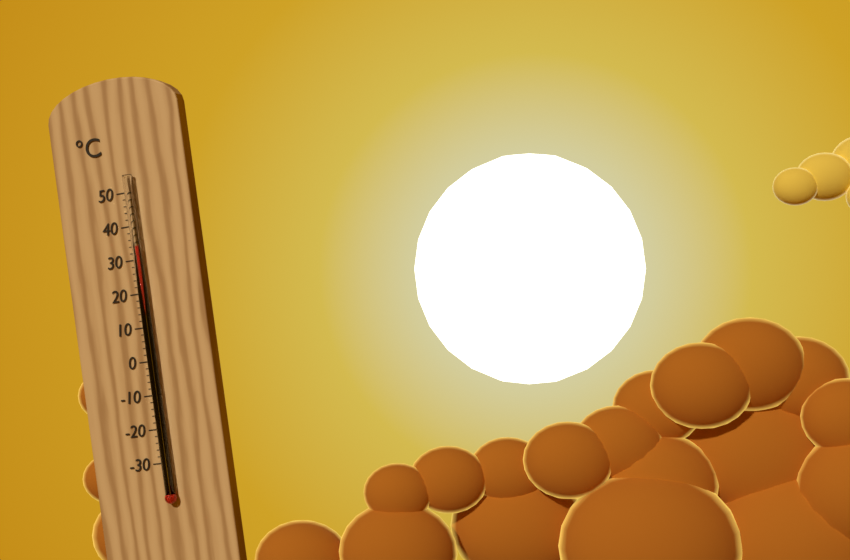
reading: 34 °C
